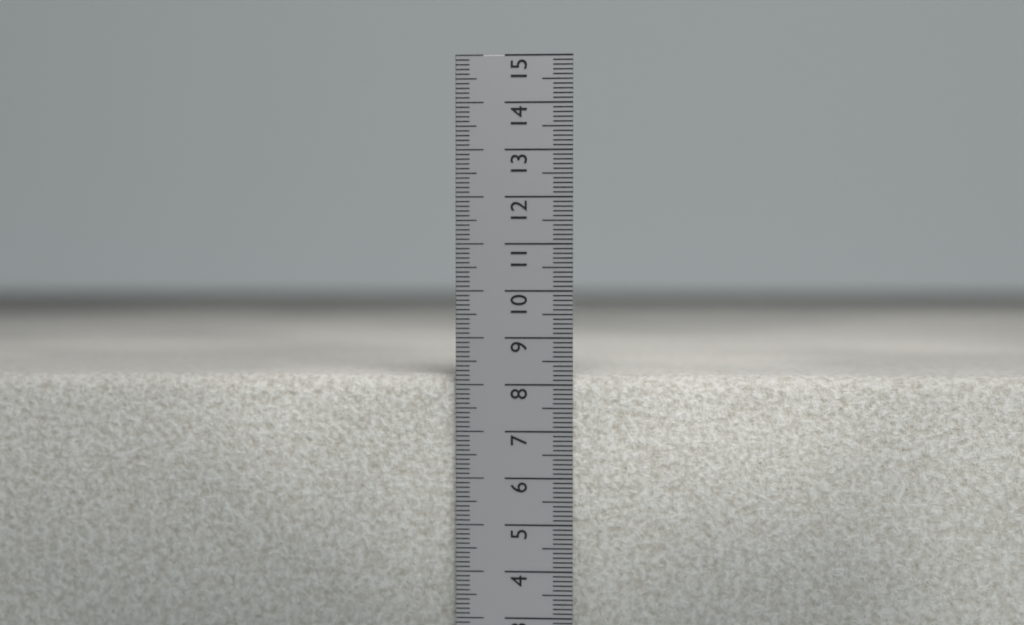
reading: 8.2 cm
